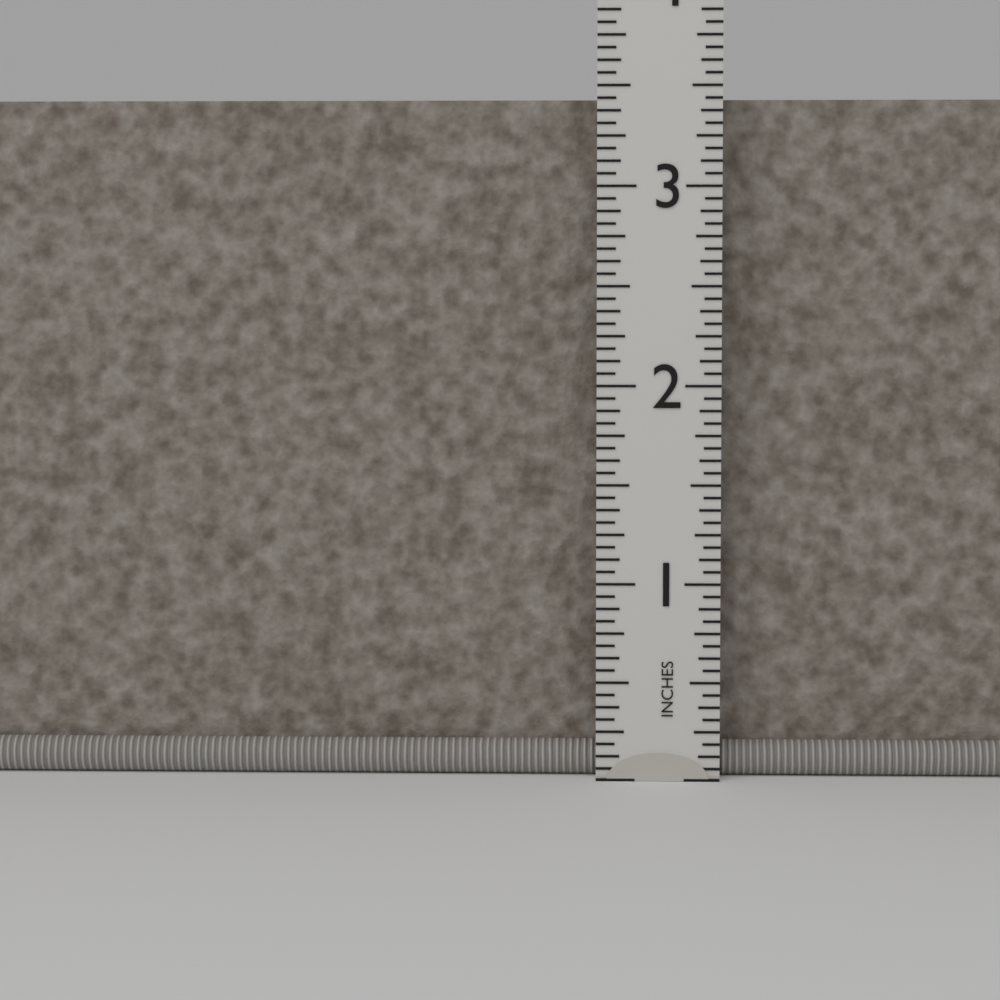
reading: 3.4375 in
